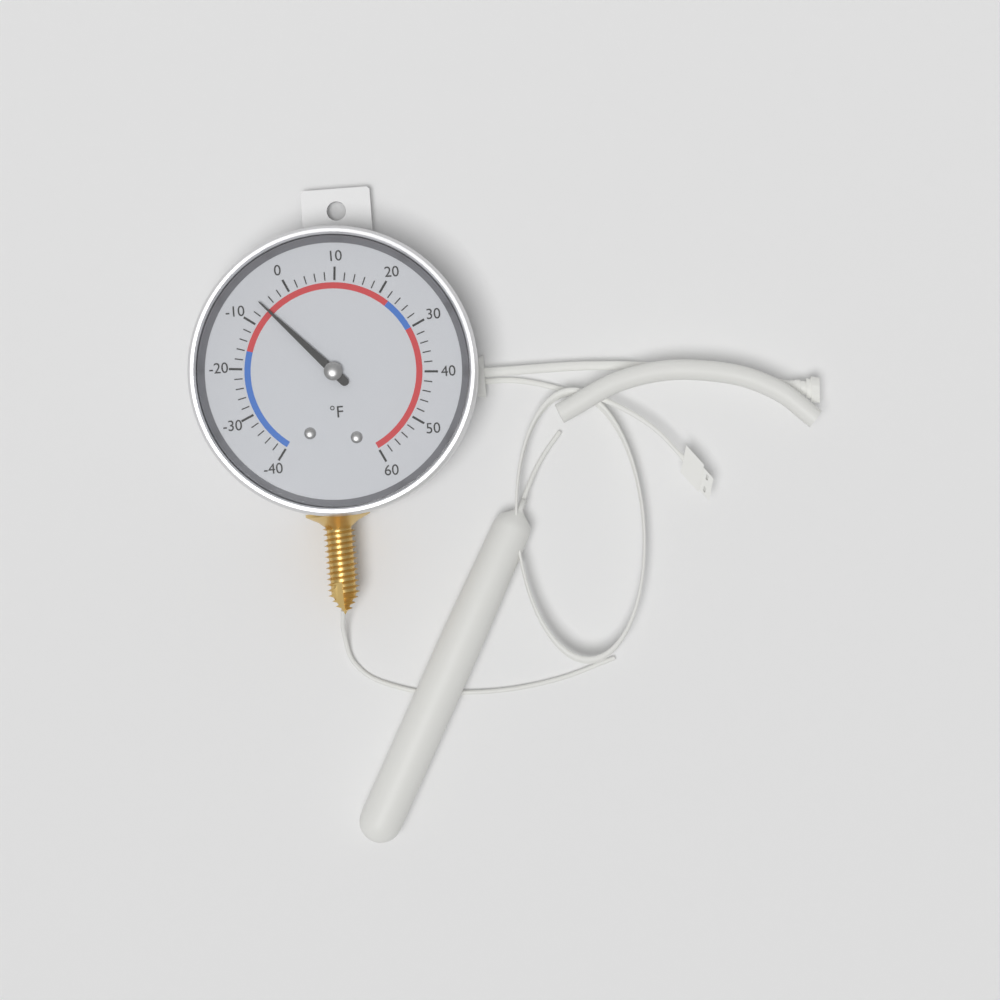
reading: -6 °F
